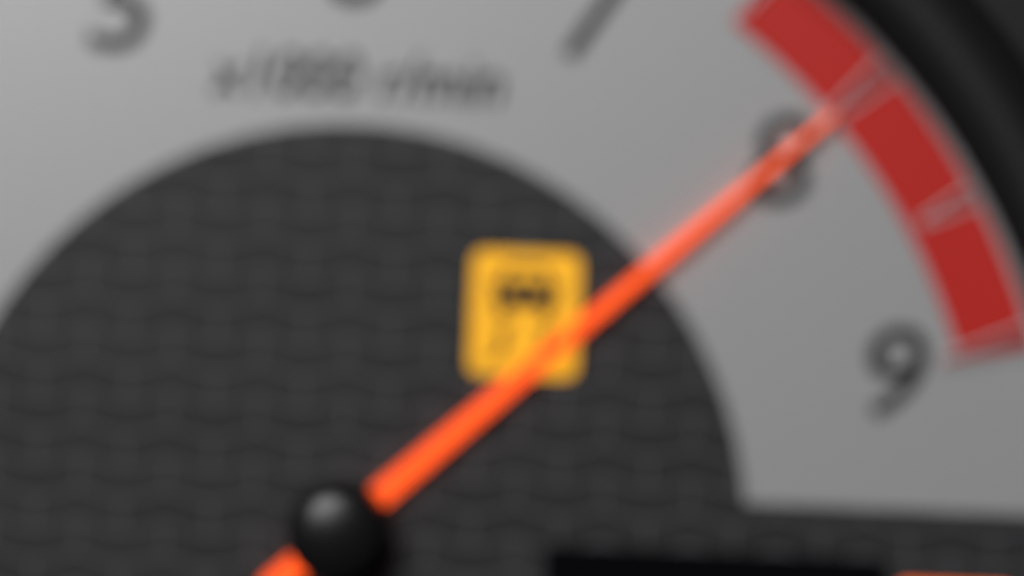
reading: 8.0 x1000 r/min
